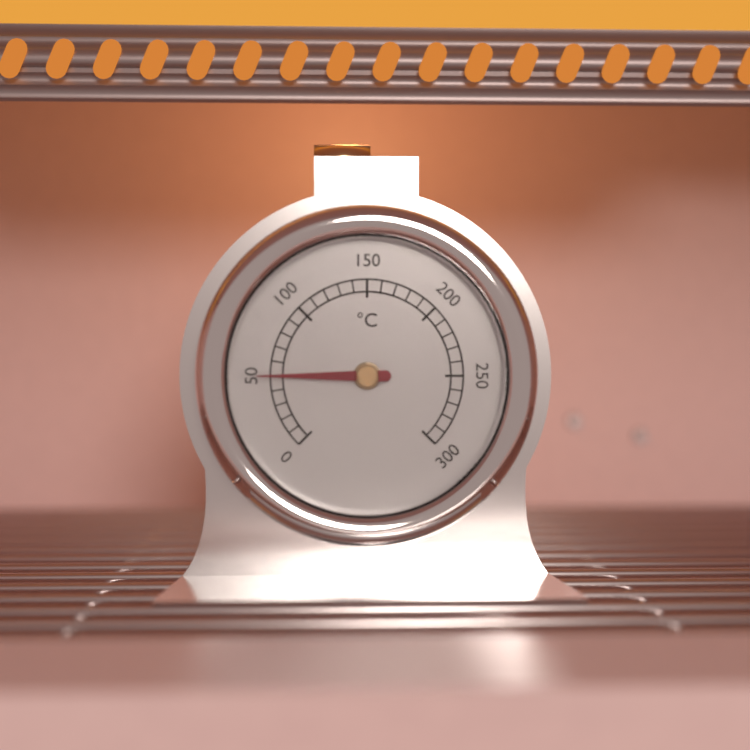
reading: 50 °C
